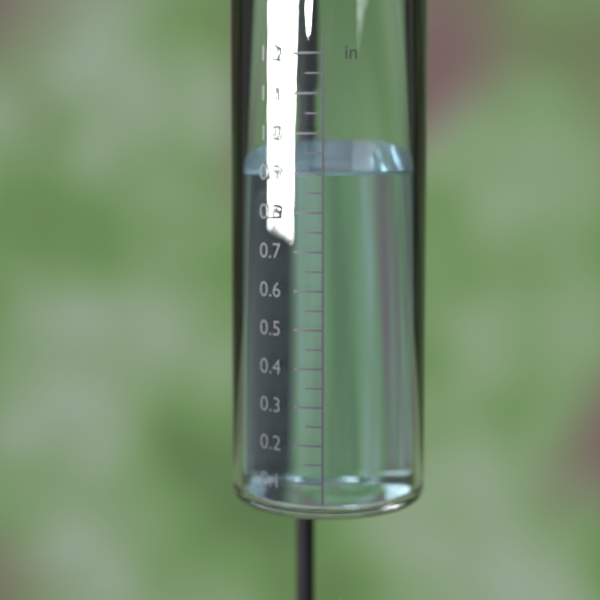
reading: 0.90 in
